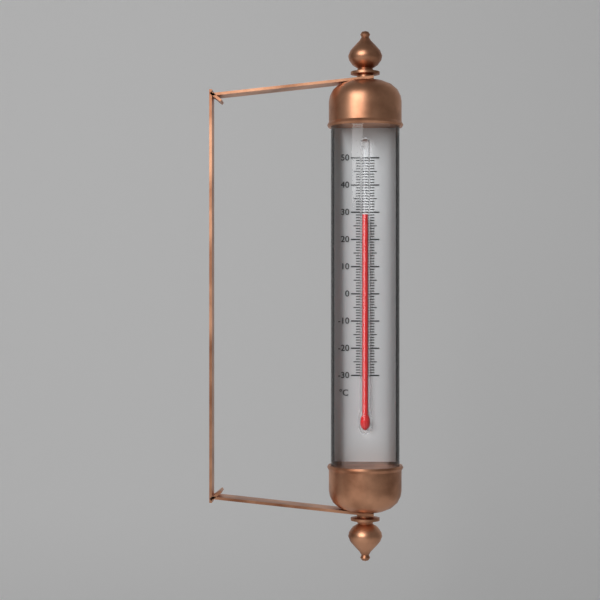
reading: 29 °C
